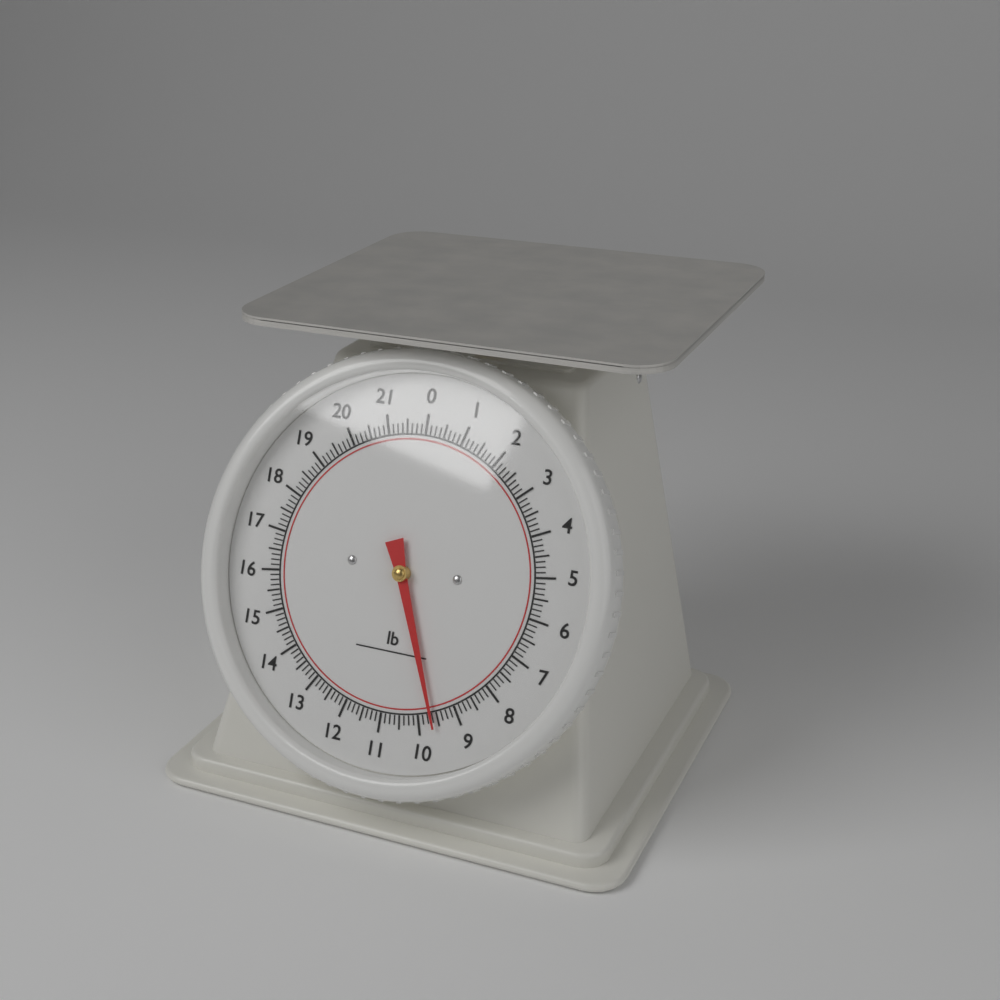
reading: 9.625 lb
